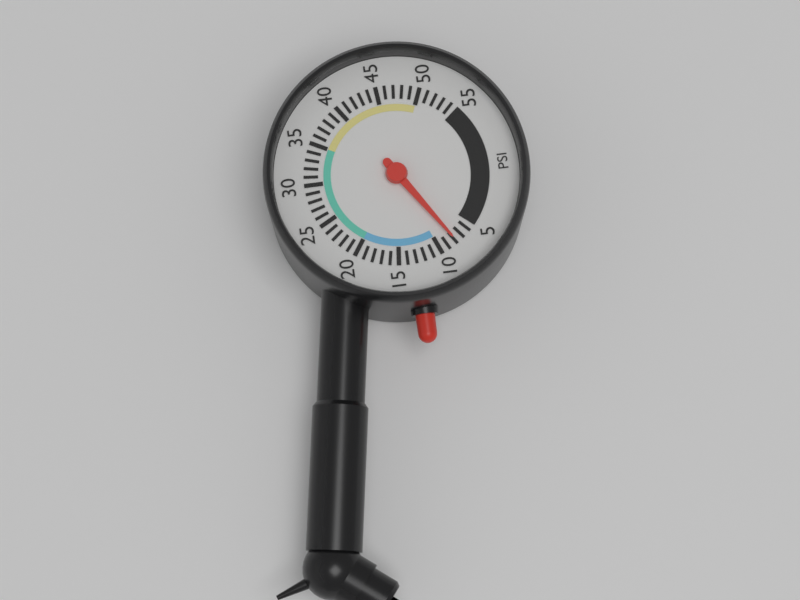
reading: 8 psi
